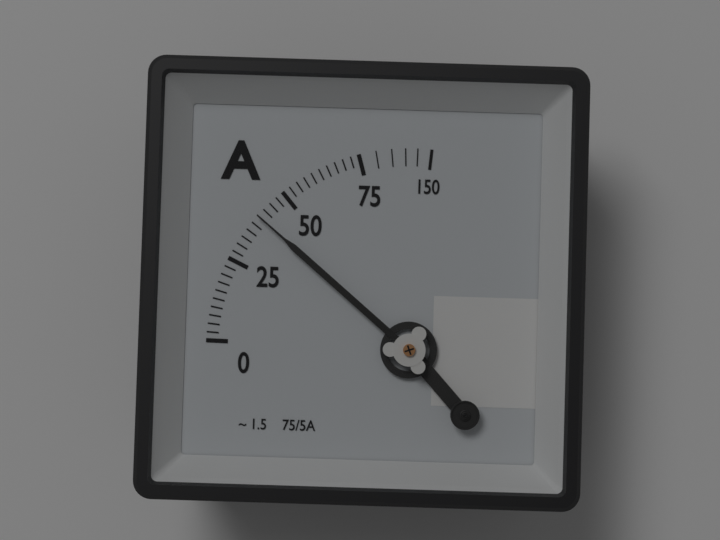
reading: 40.0 A
